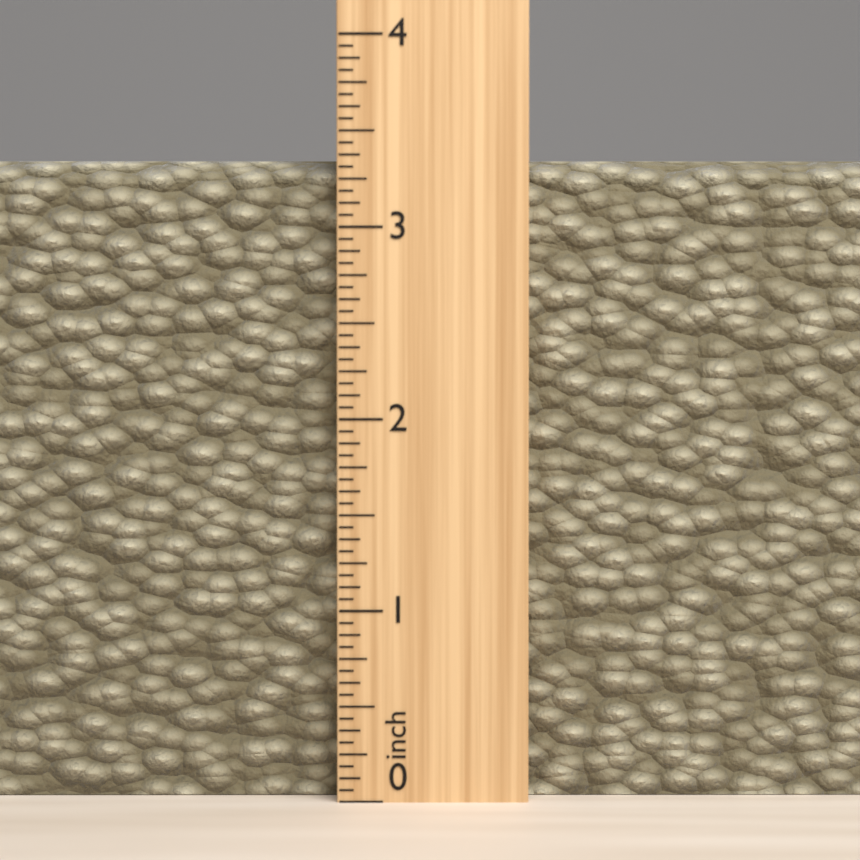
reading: 3.3750 inch
